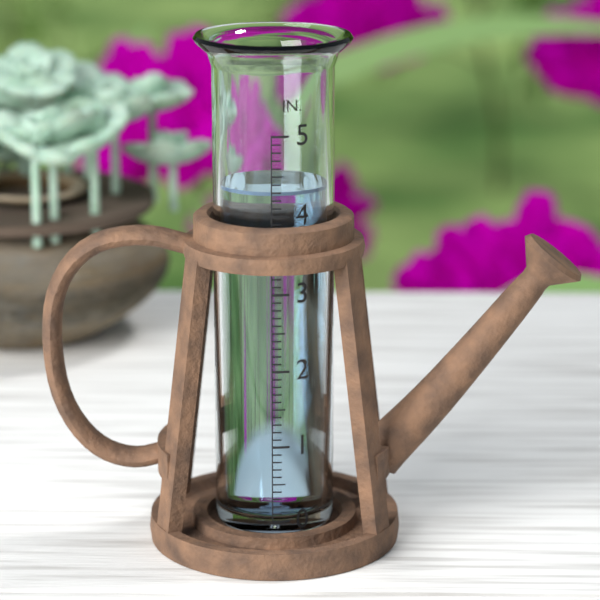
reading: 4.3 in
